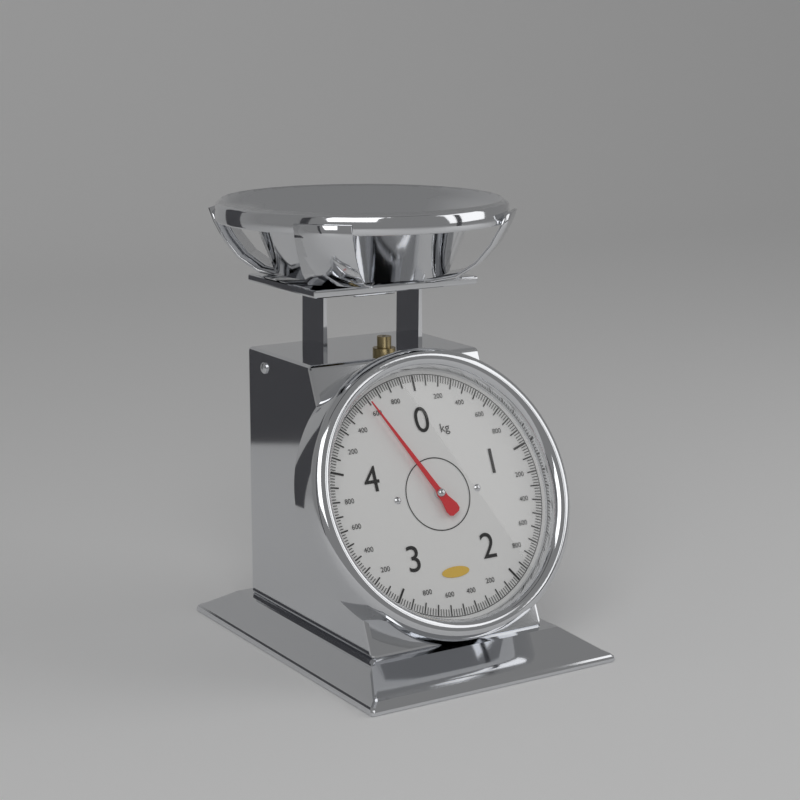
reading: 4.60 kg
